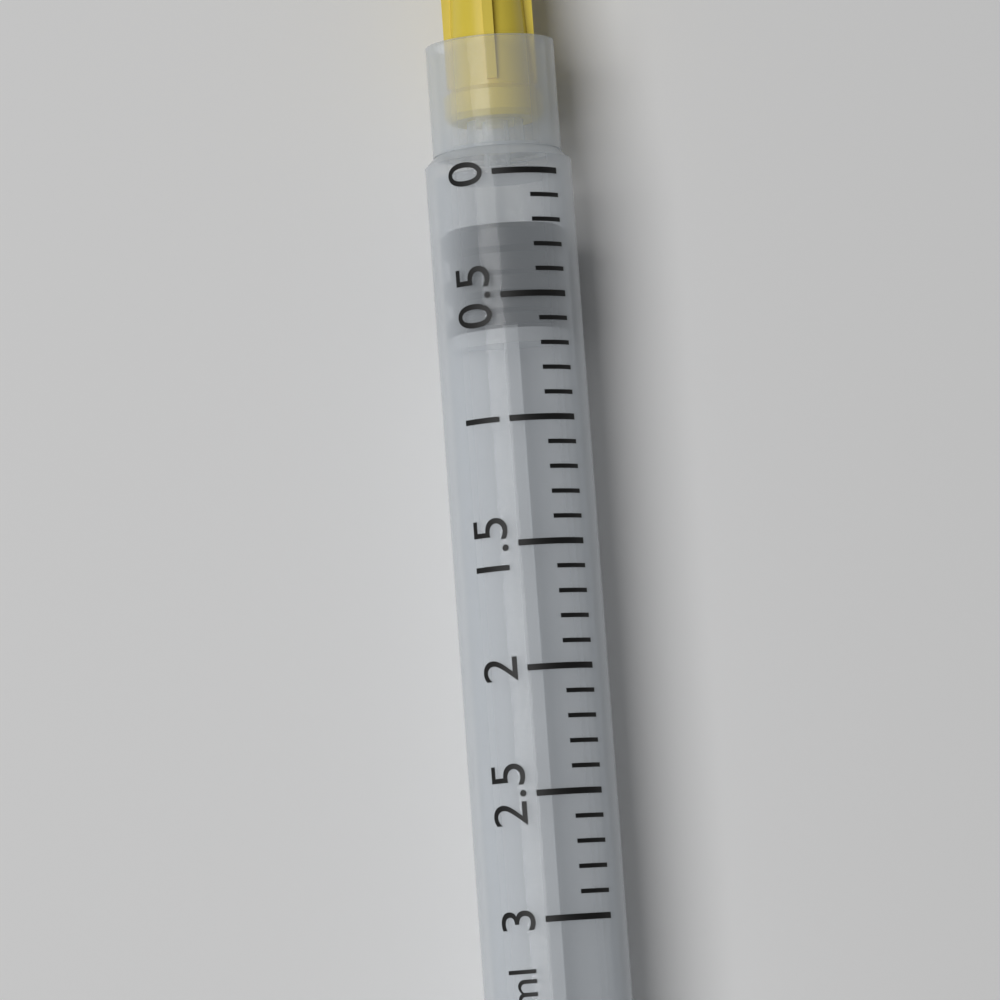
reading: 0.2 ml
